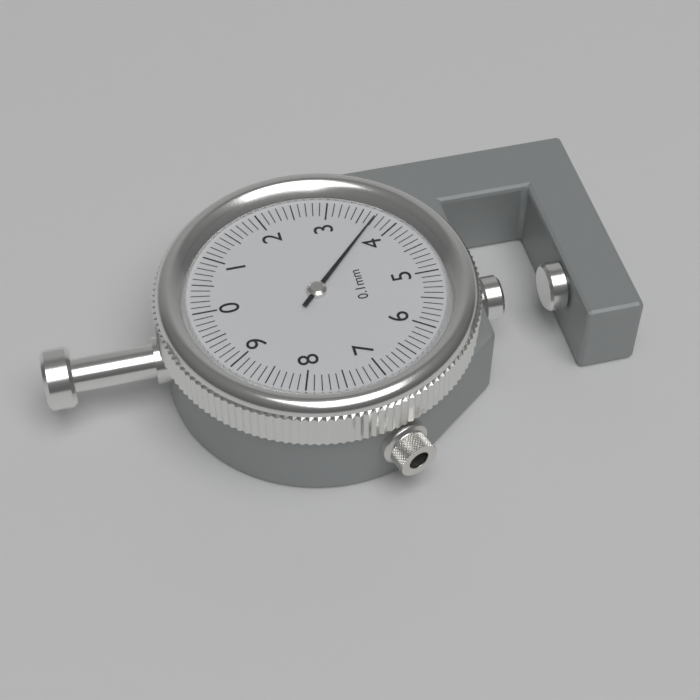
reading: 3.7 mm
